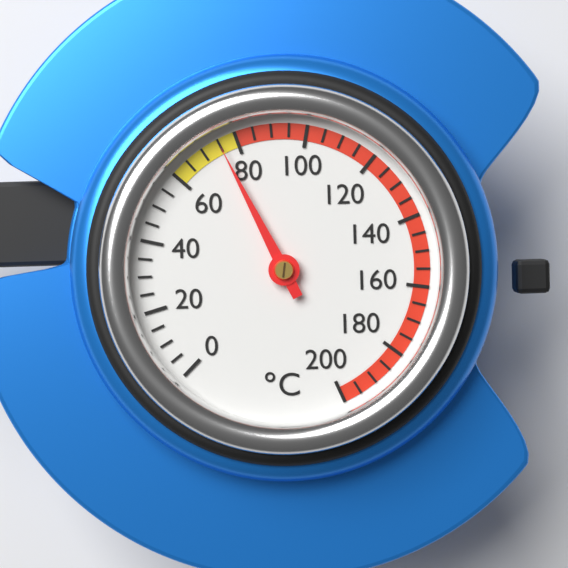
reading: 75 °C
